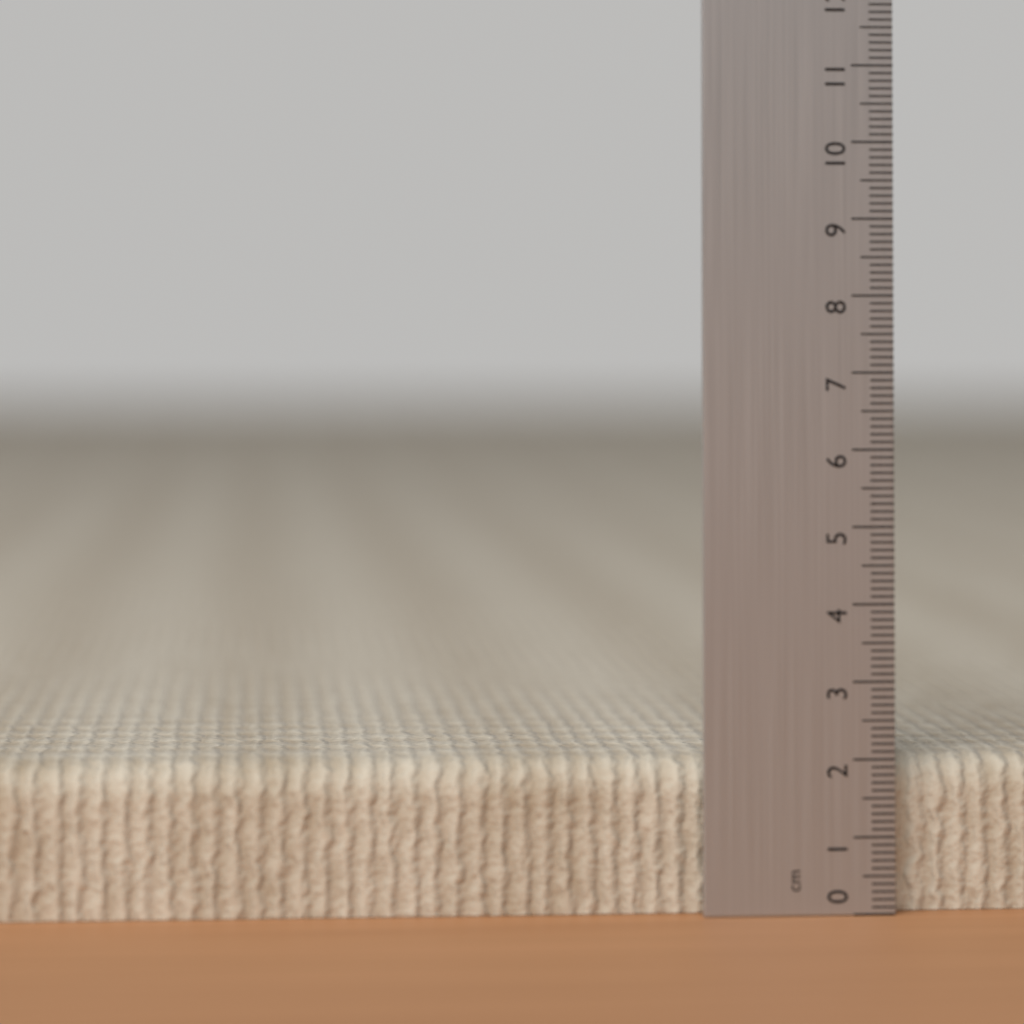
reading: 2.0 cm
